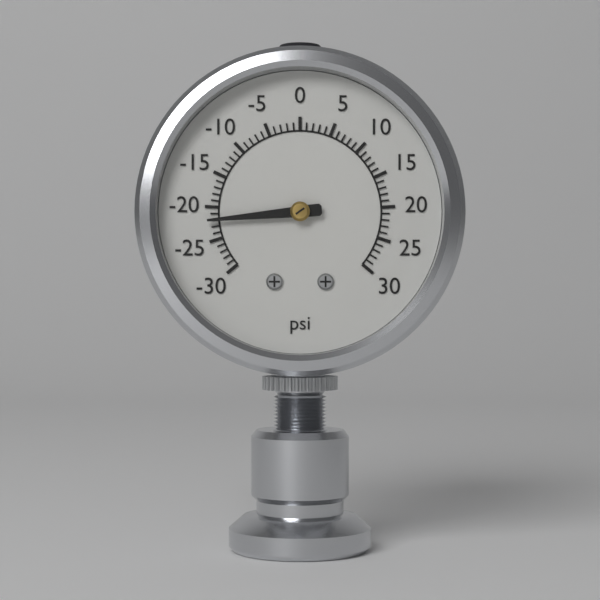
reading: -22 psi
